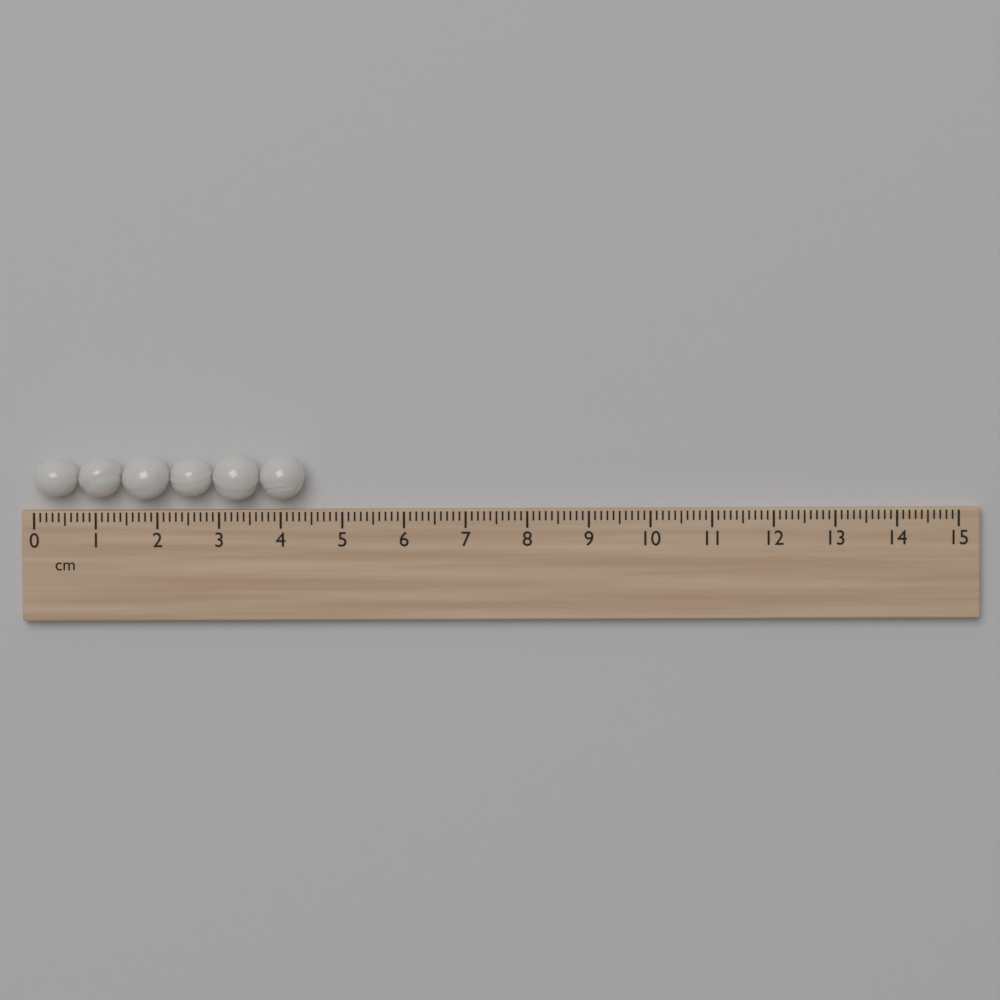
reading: 4.4 cm
